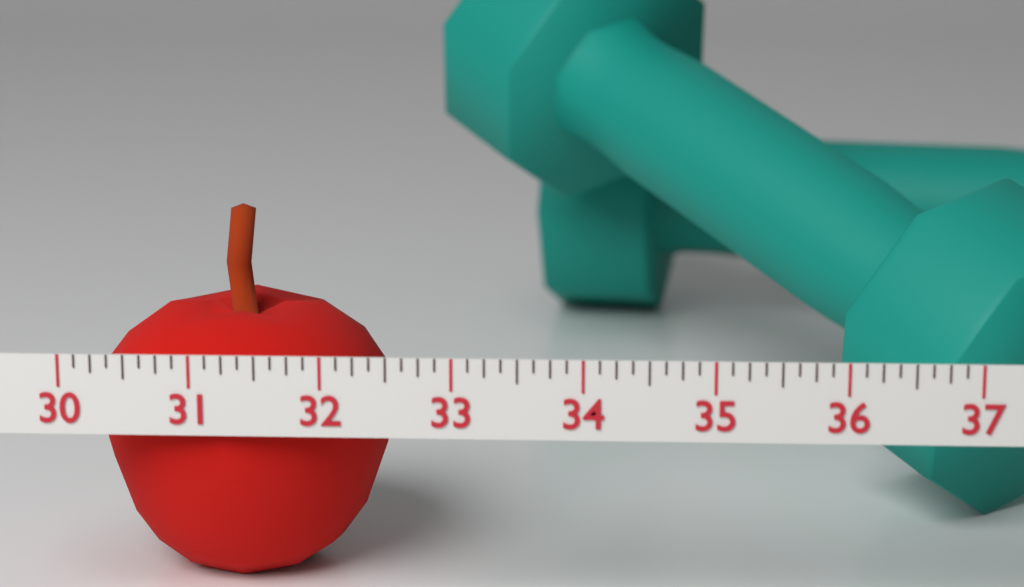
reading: 32.500 (no unit)
